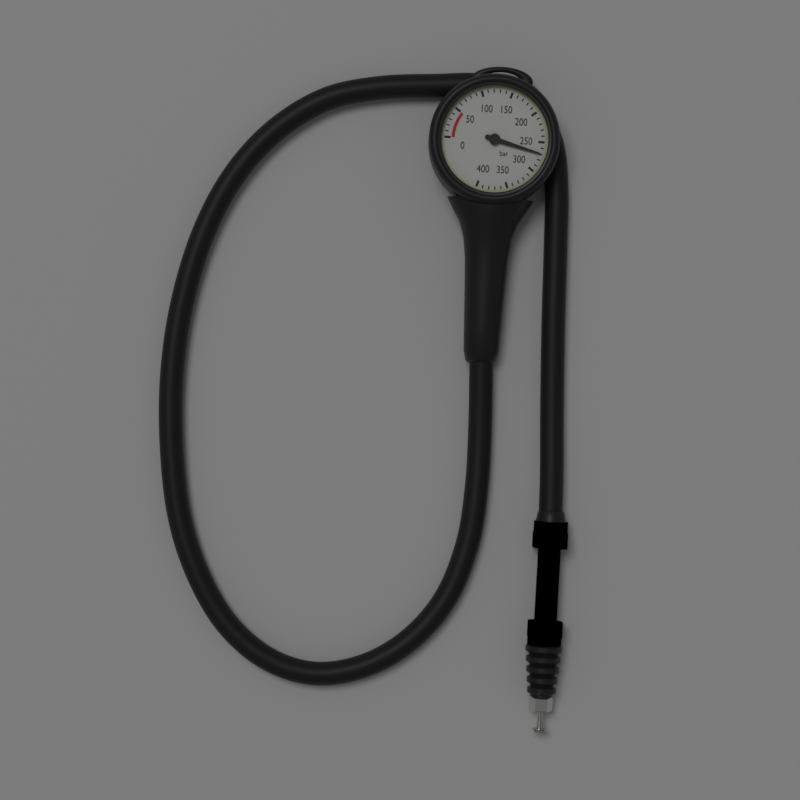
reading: 270 bar
